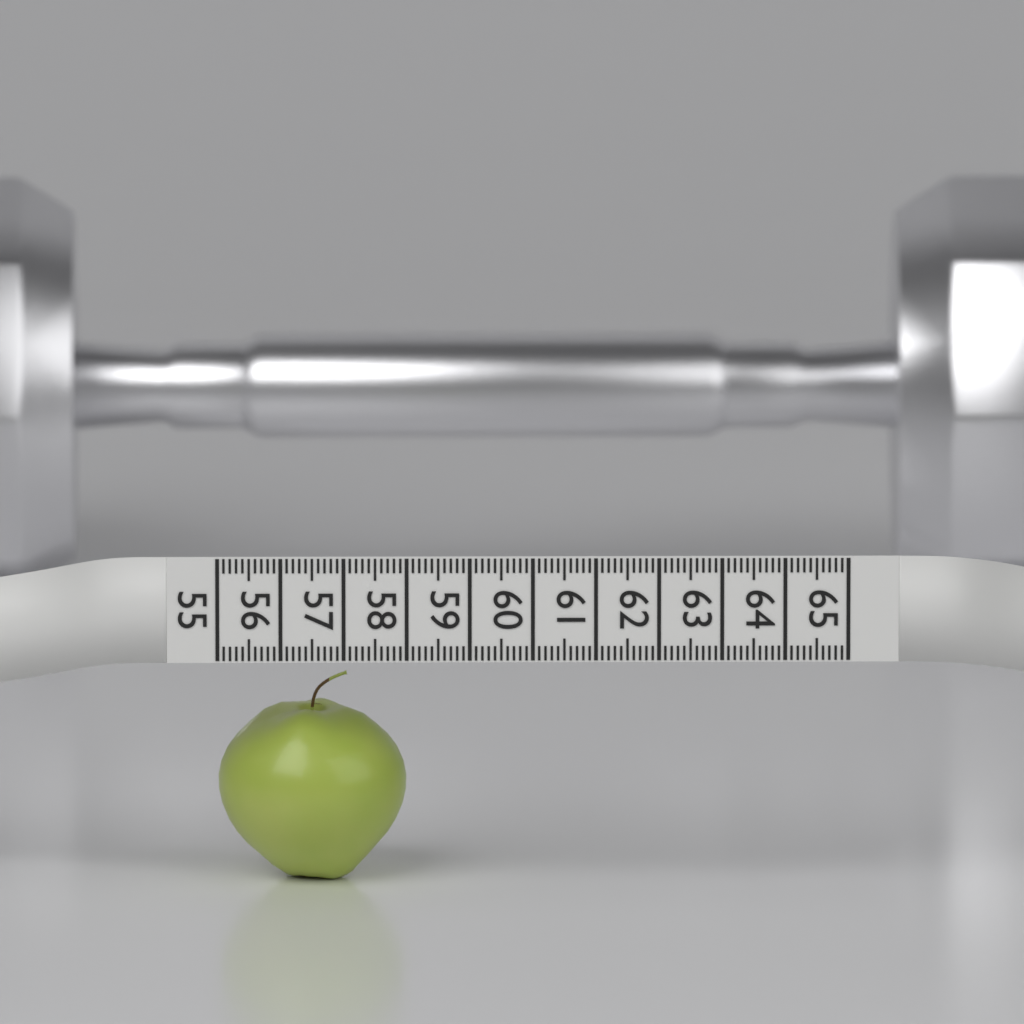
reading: 58.0 (no unit)
